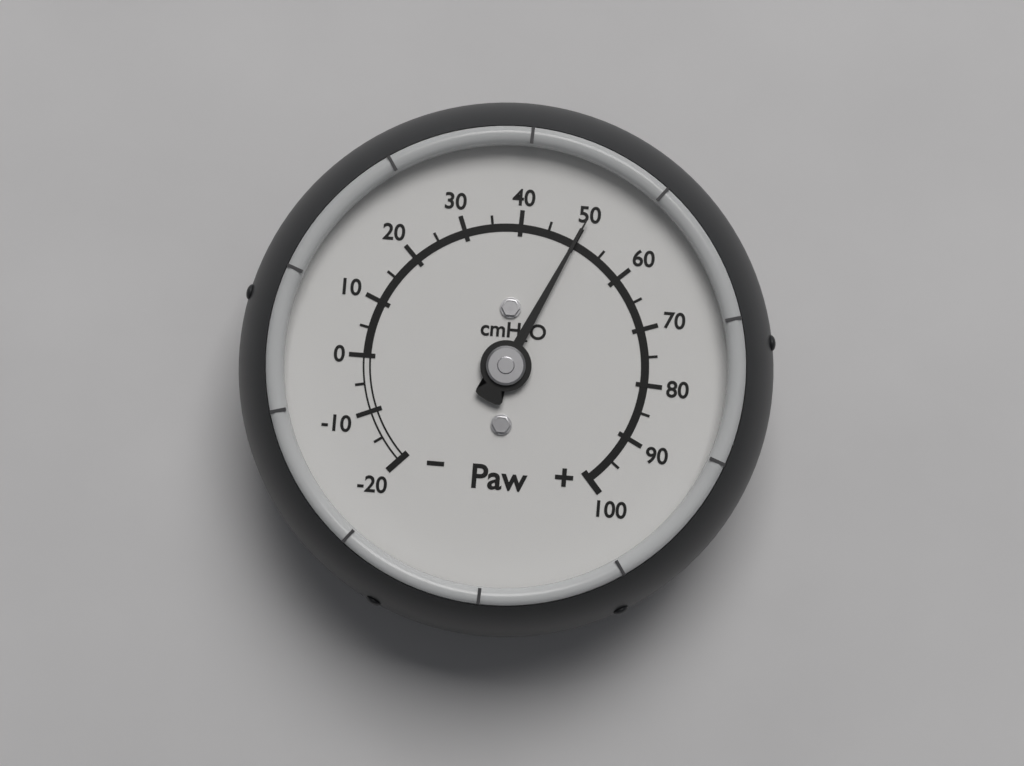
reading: 50 cmH2O
